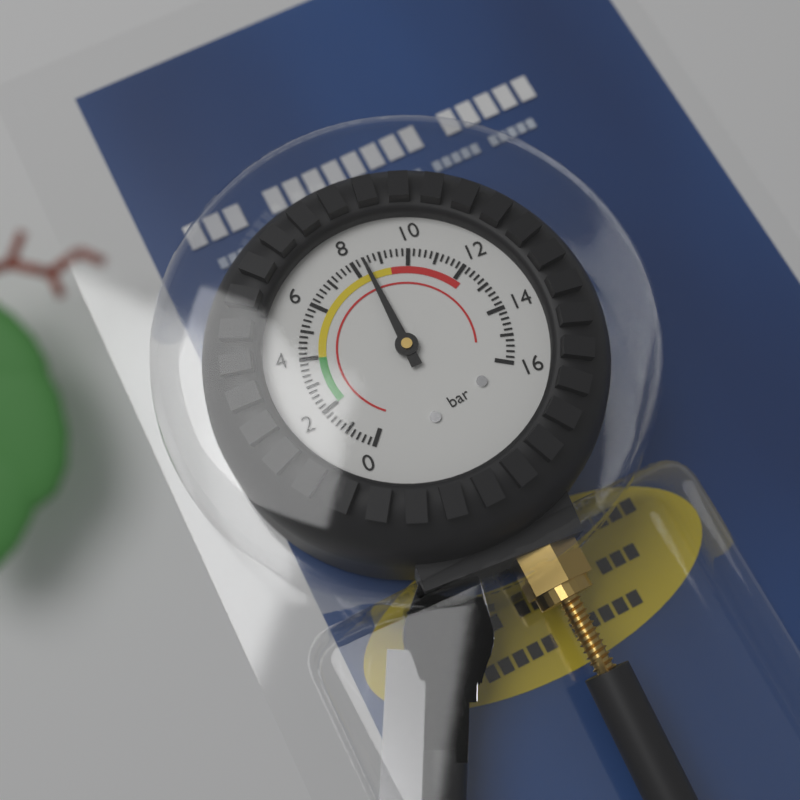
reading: 8.4 bar
